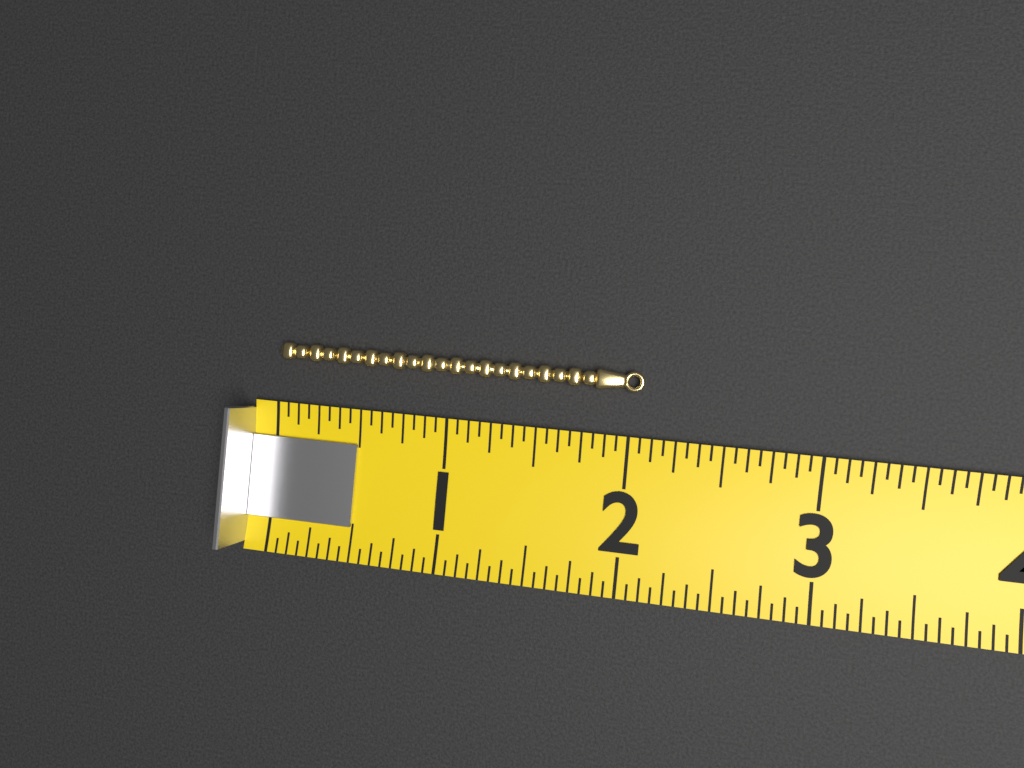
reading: 2.0625 (no unit)
